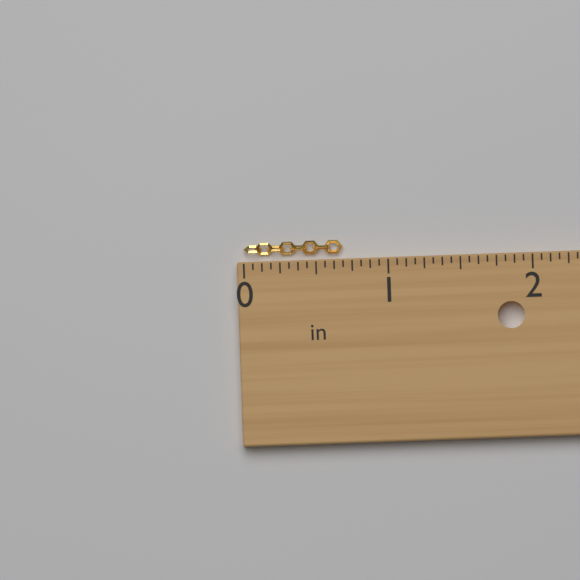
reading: 0.6875 in
